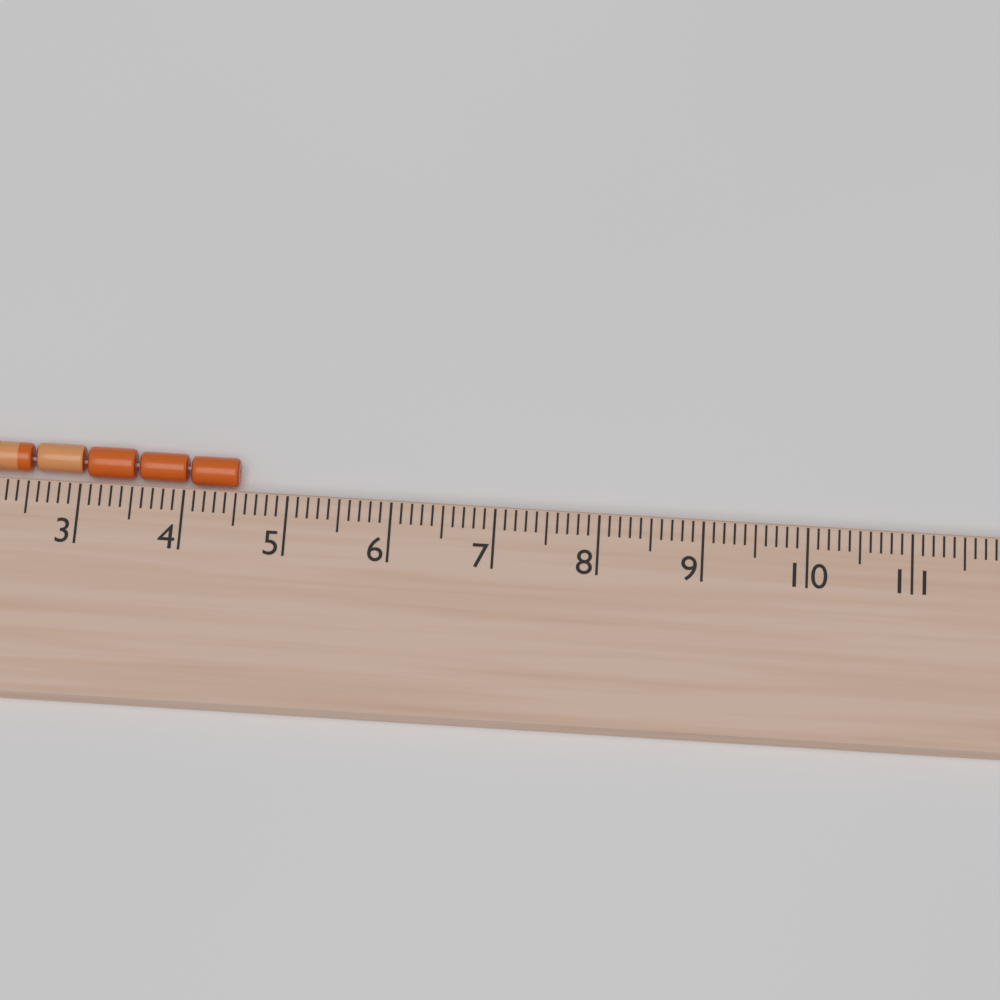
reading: 4.5 cm
